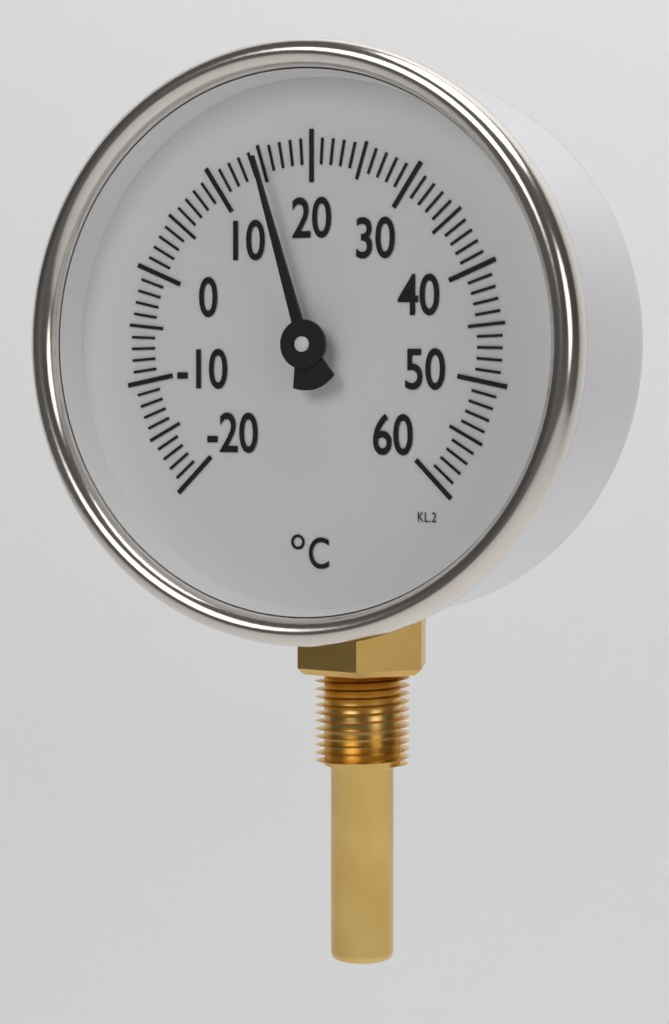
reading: 15 °C
